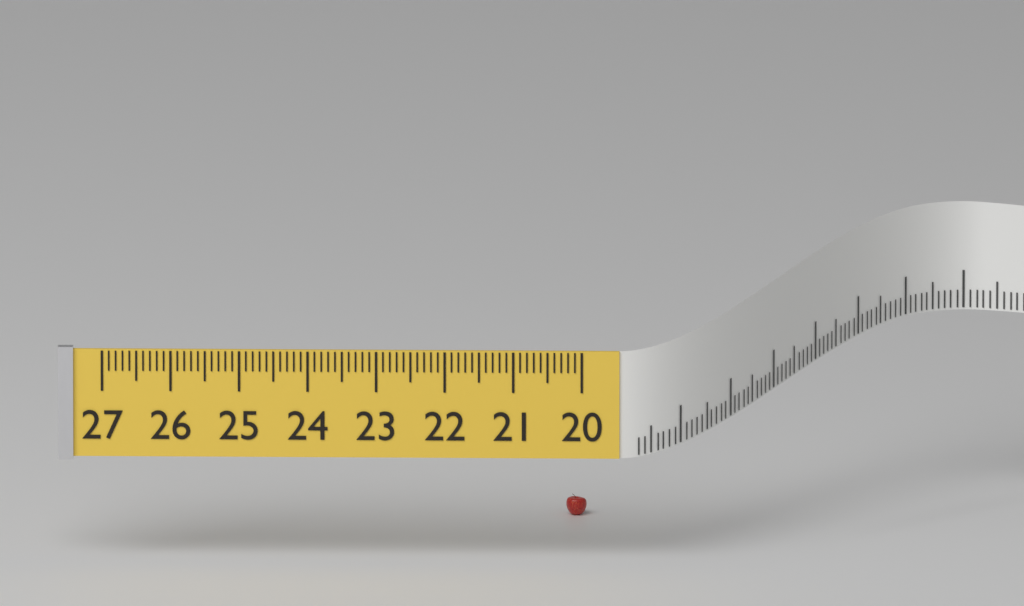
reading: 20.3 (no unit)
